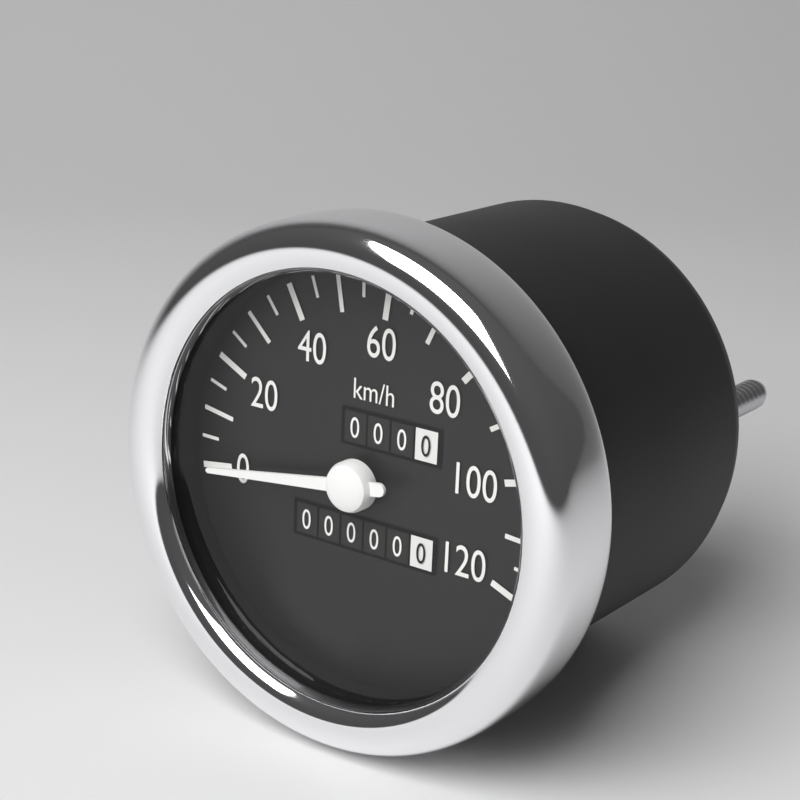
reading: 0 km/h
